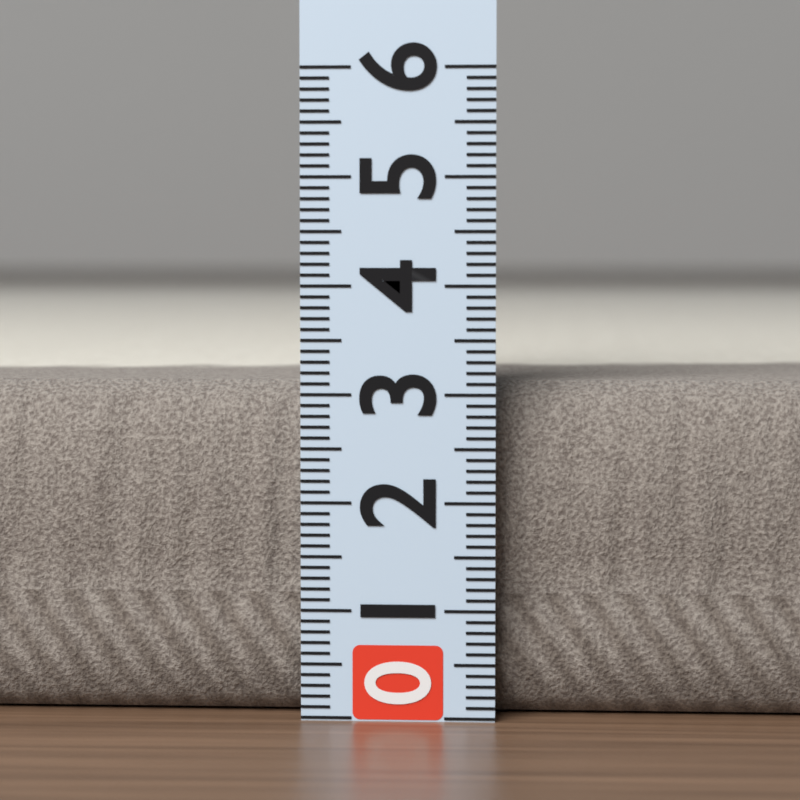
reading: 3.1 (no unit)
